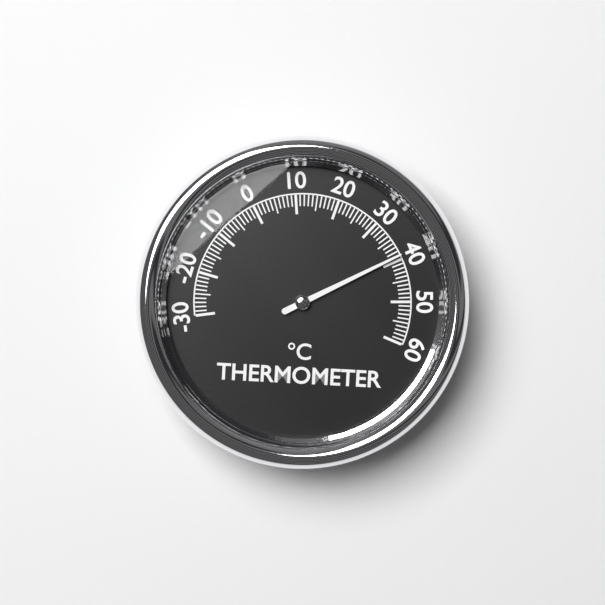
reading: 39 °C
